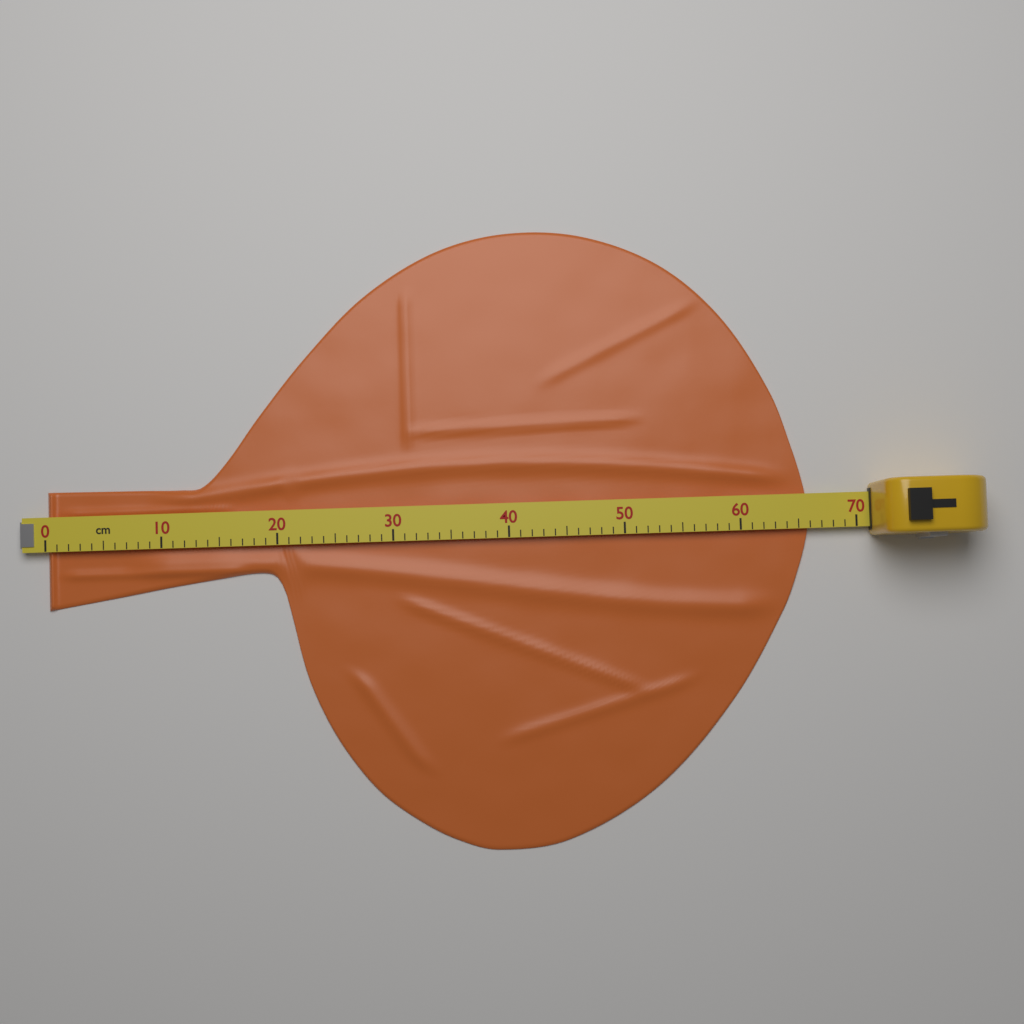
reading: 66 cm
